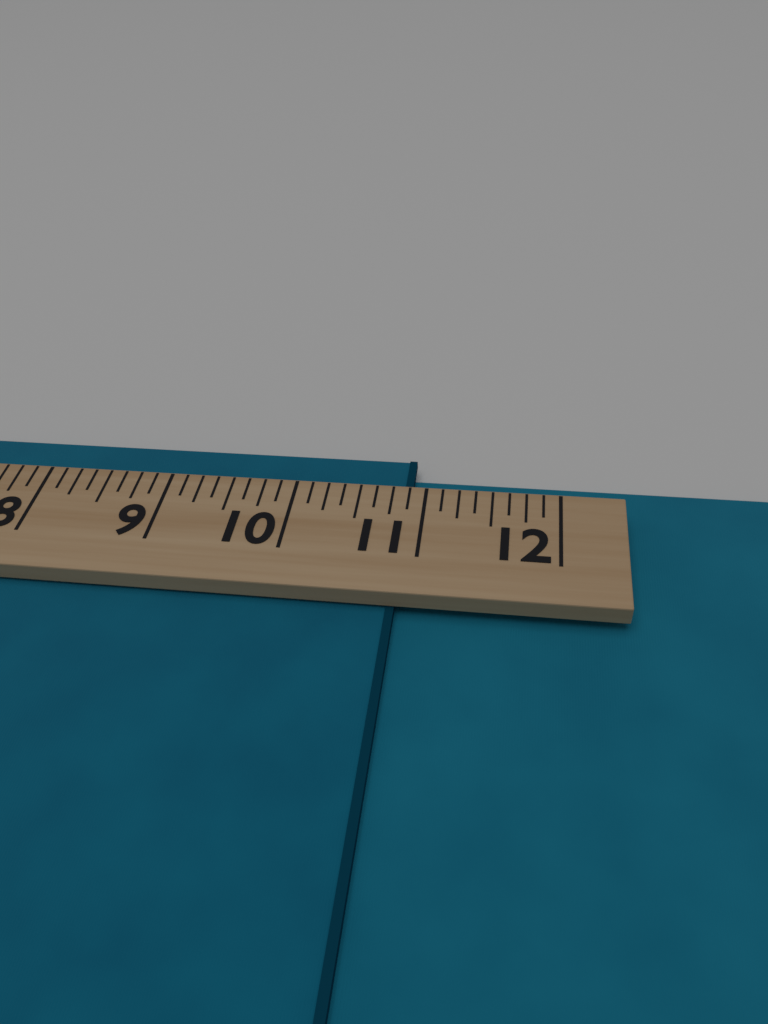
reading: 10.875 (no unit)
